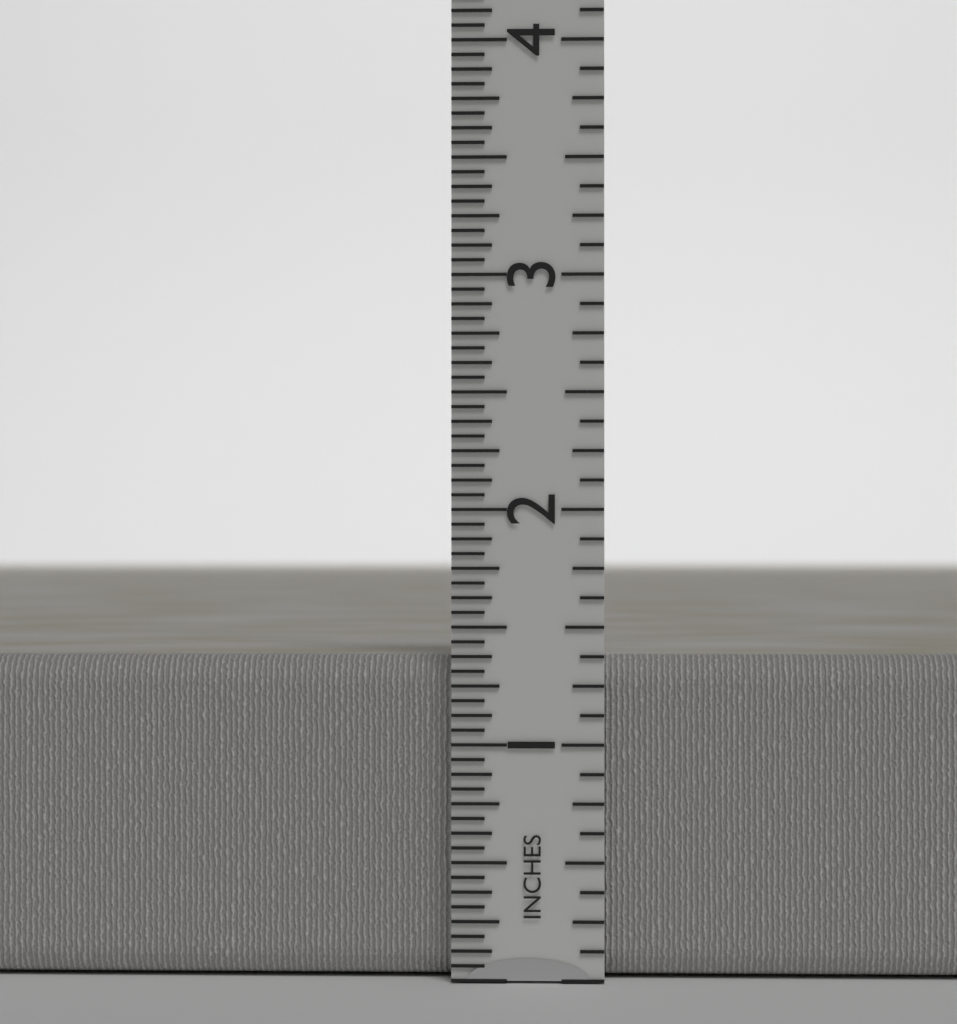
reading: 1.3750 in
